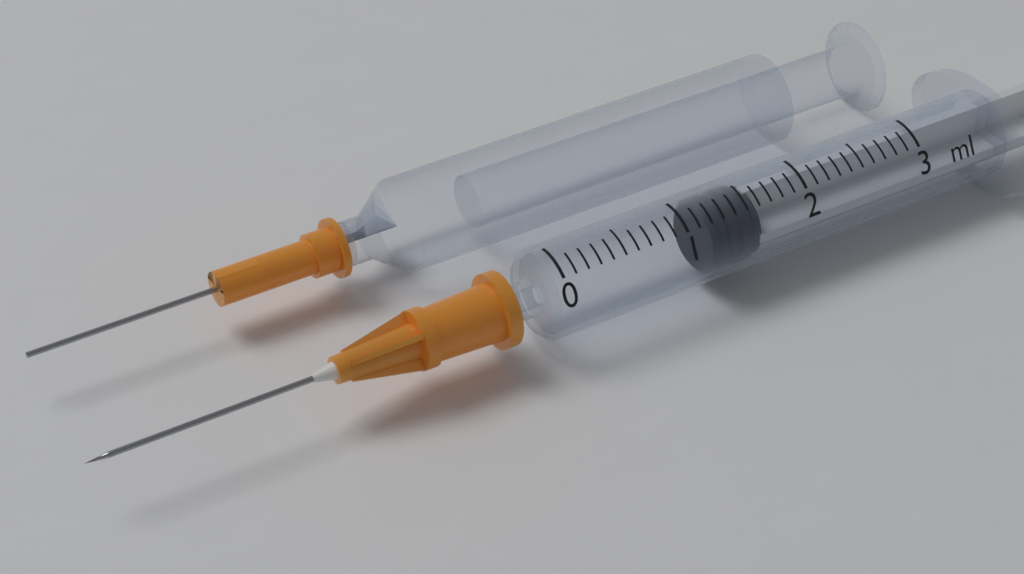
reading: 1.2 ml
